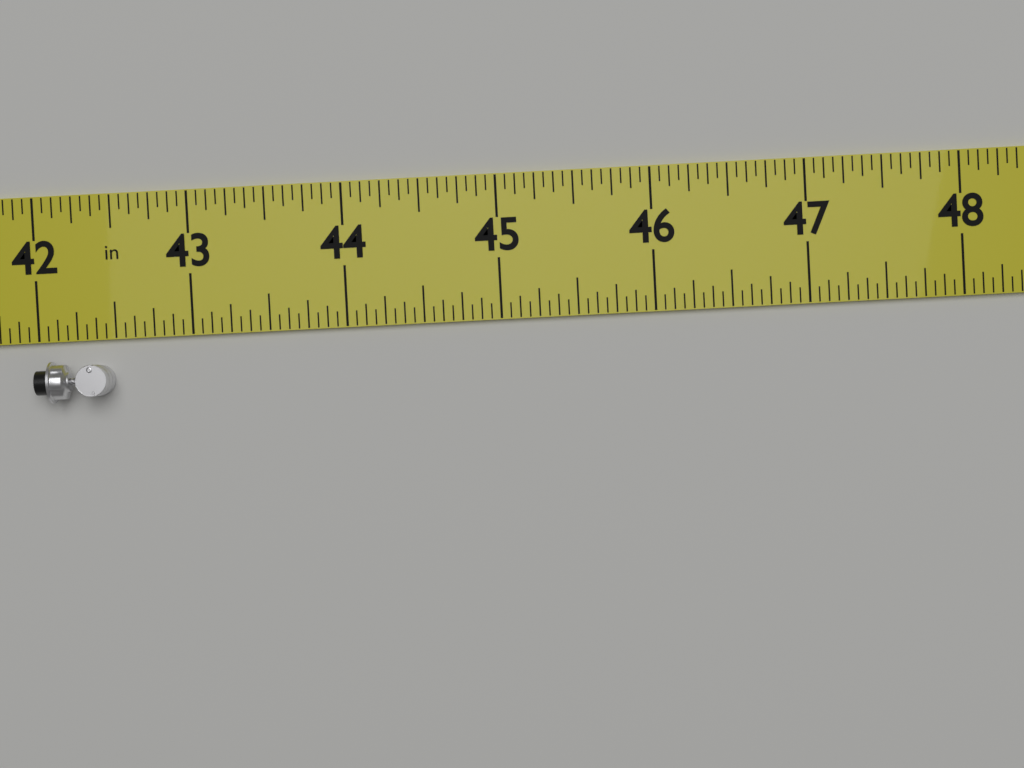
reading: 42.4375 in
